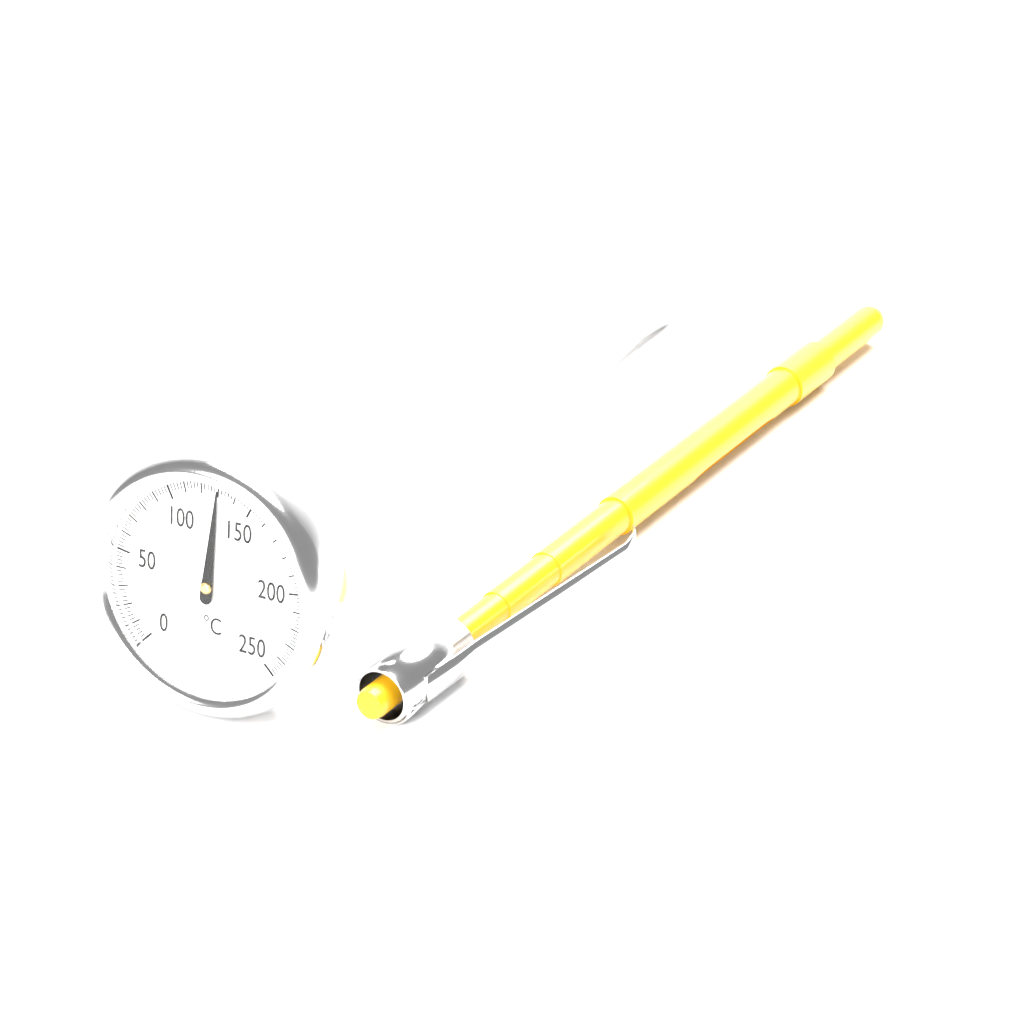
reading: 130 °C
